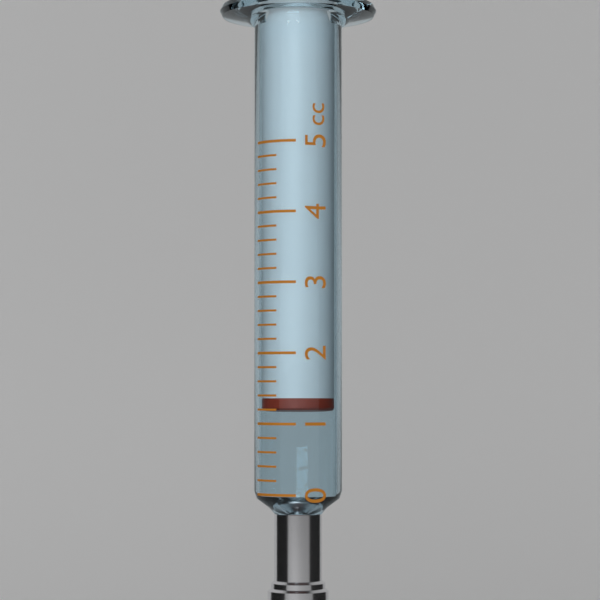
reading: 1.2 cc
